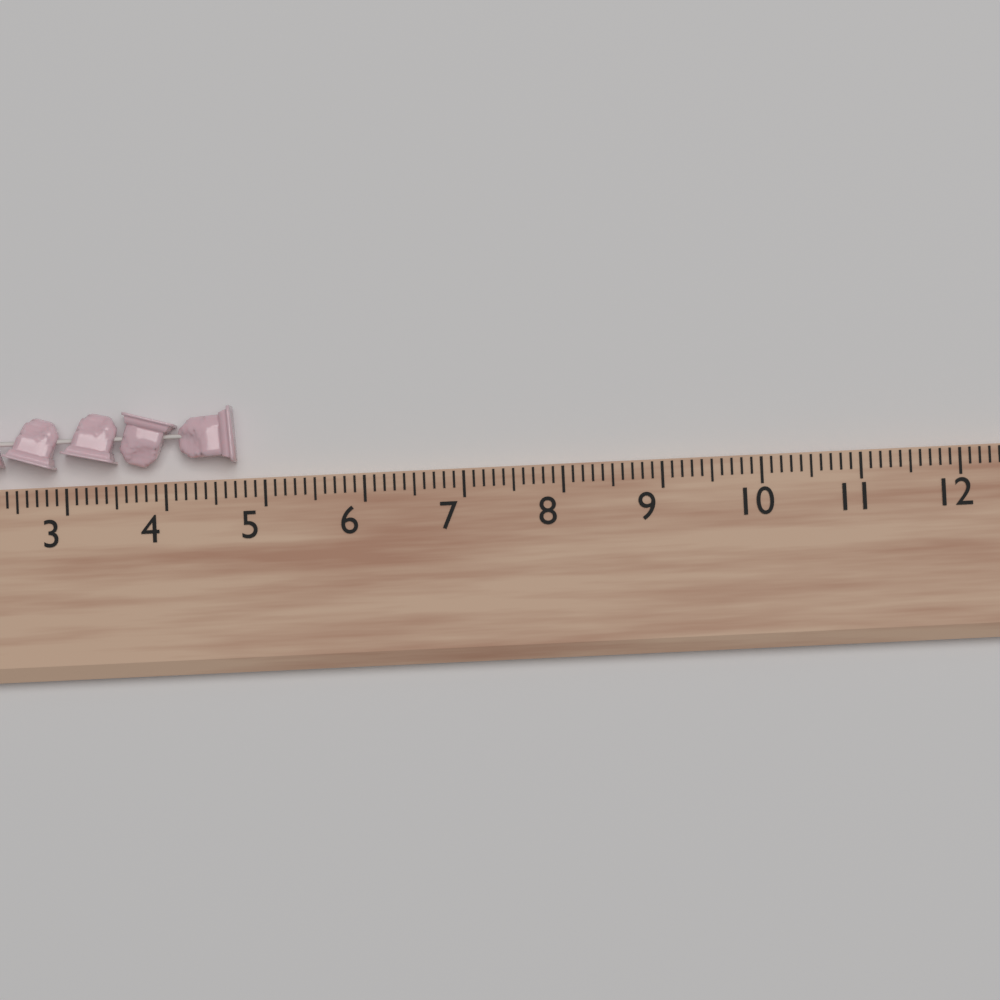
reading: 4.7 (no unit)
